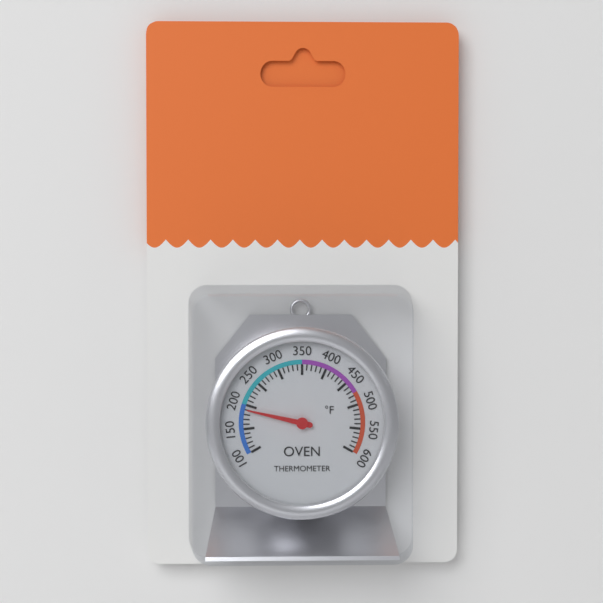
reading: 190 °F
